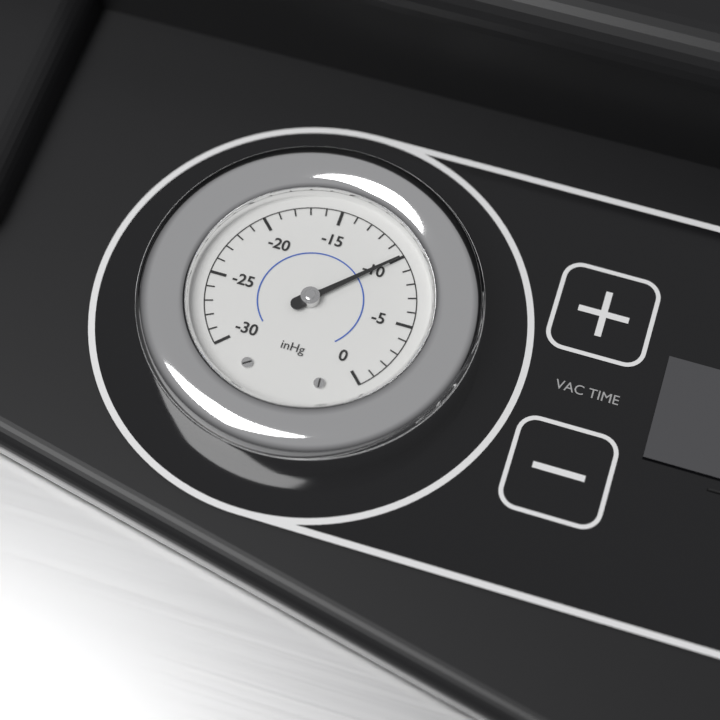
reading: -10 inHg
